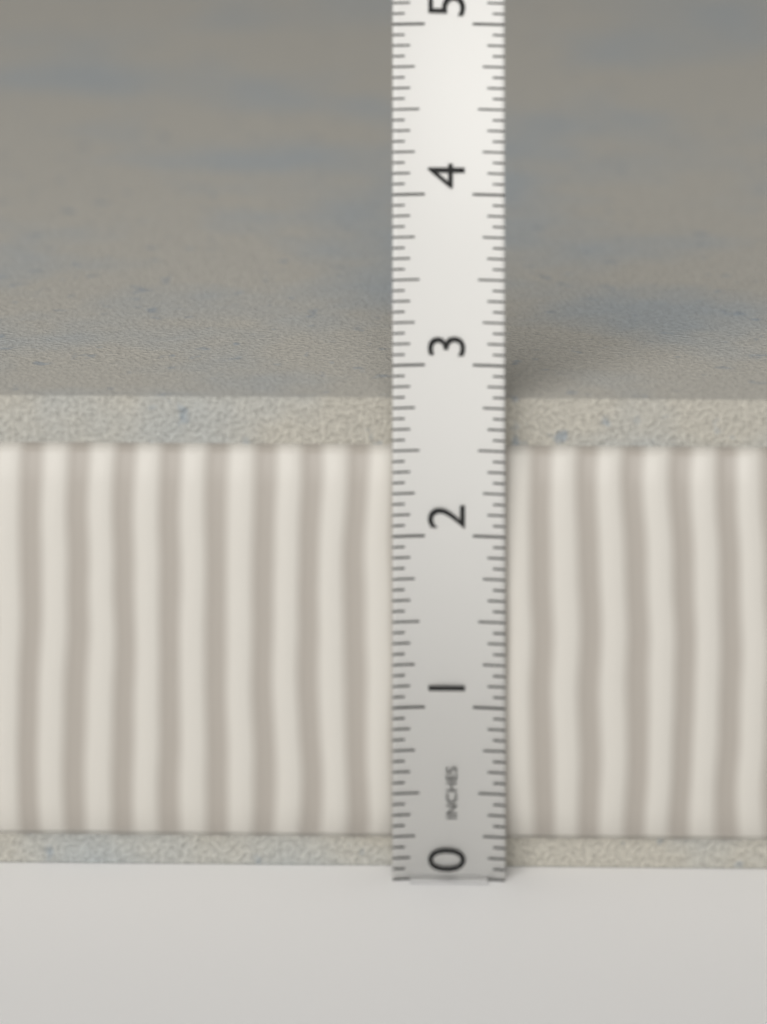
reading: 2.7500 in
